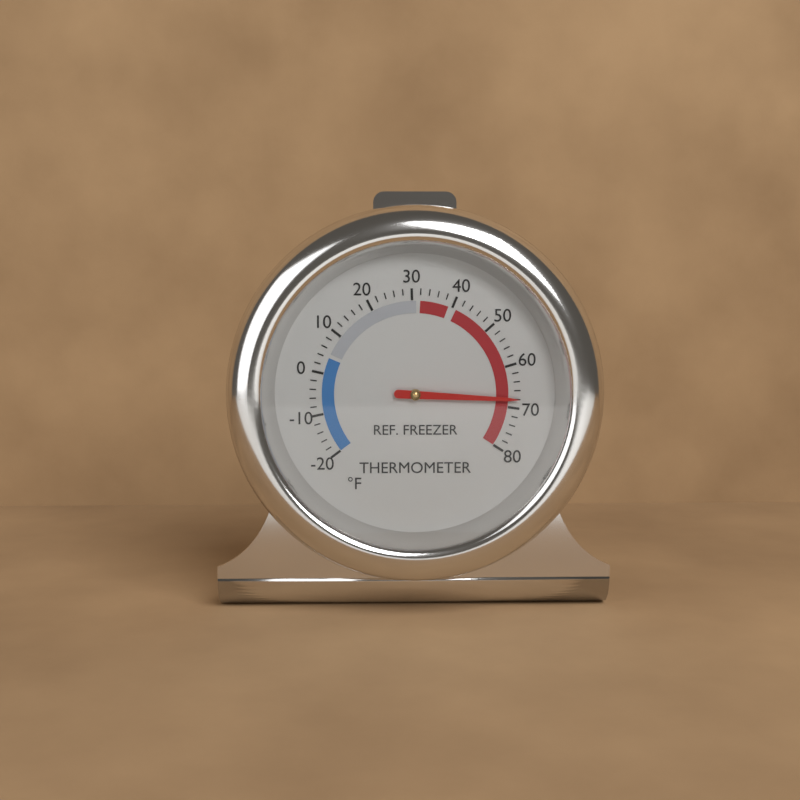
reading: 68 °F
